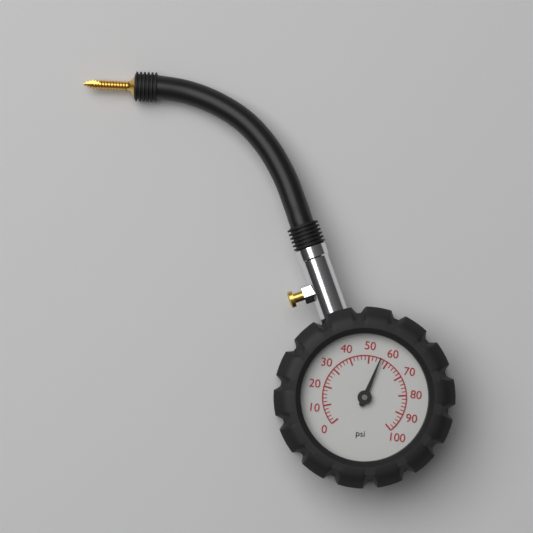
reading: 56 psi
